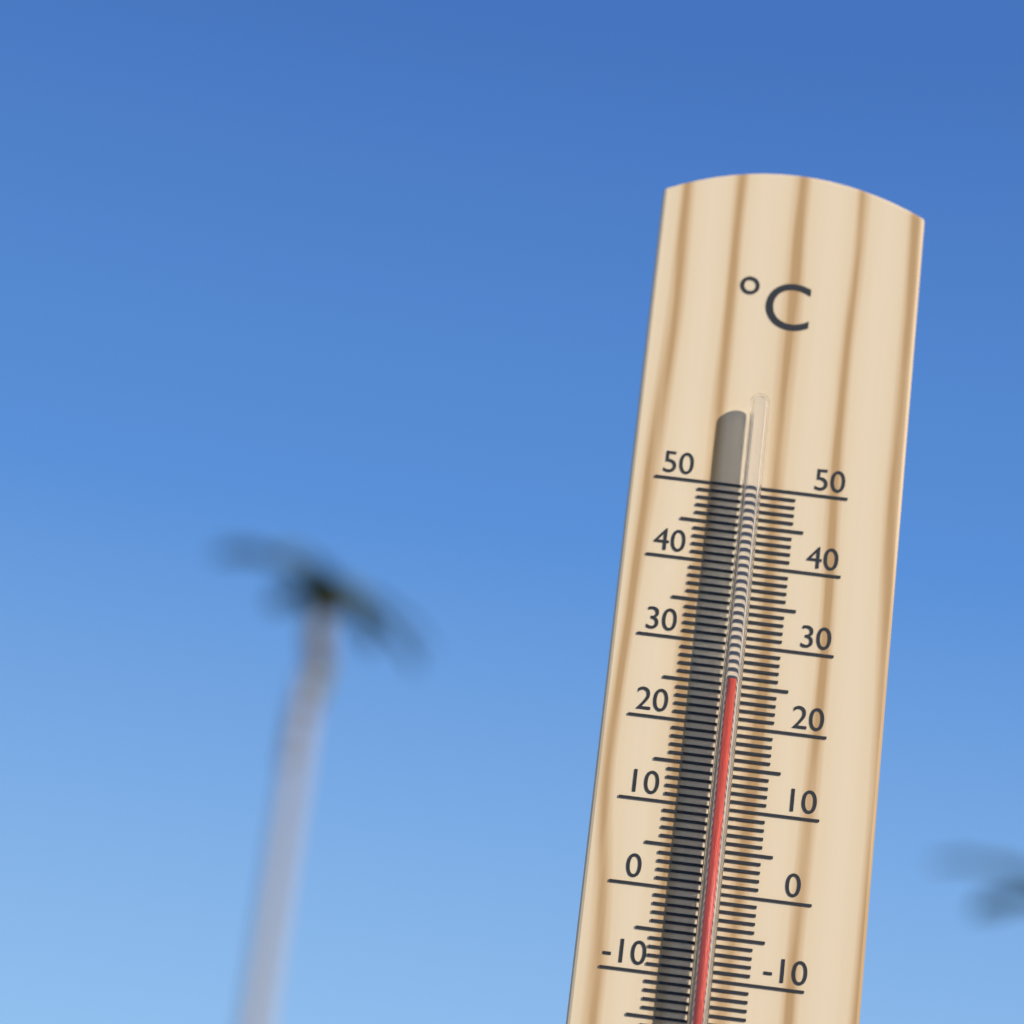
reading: 25 °C
